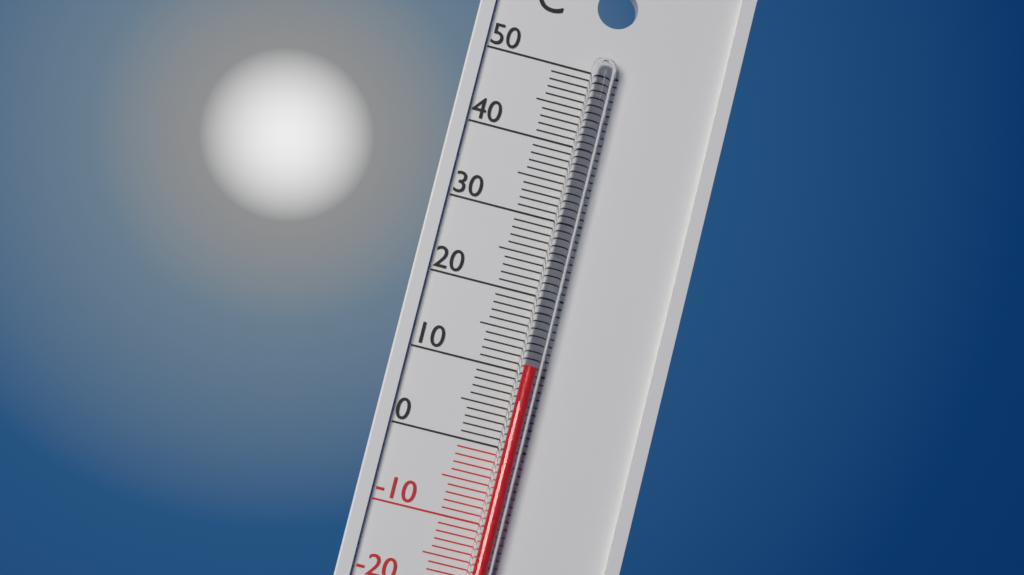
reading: 11 °C
